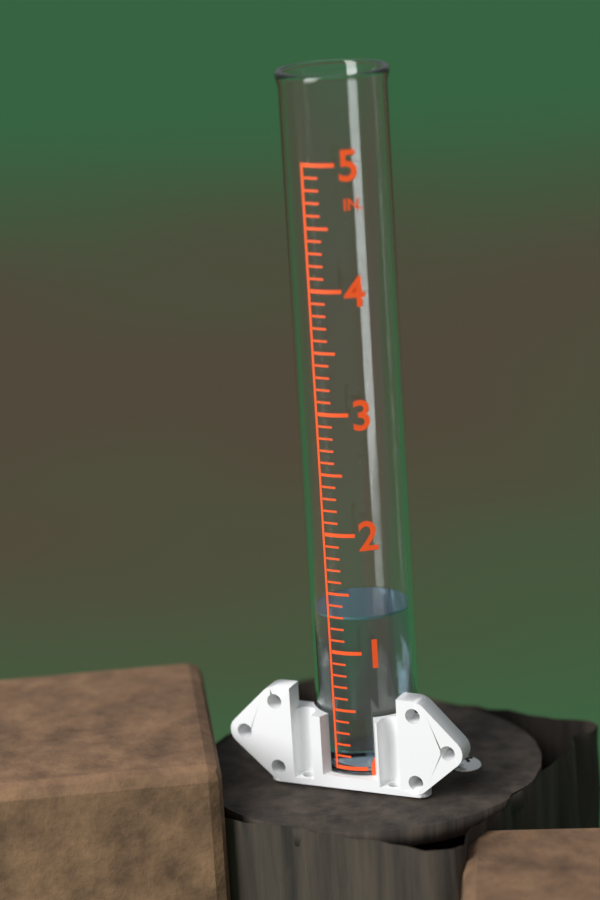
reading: 1.3 in
